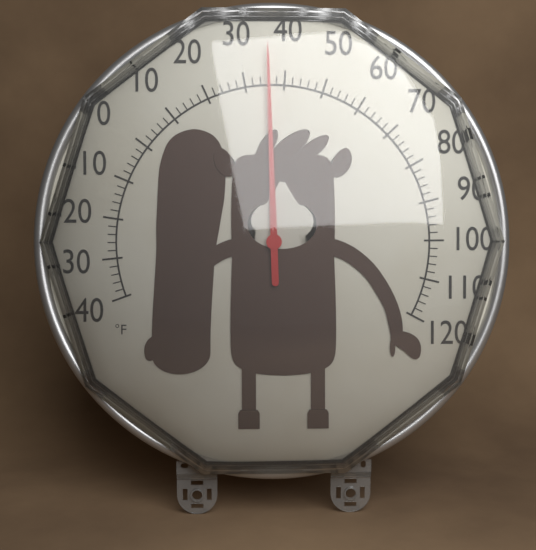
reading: 36 °F
